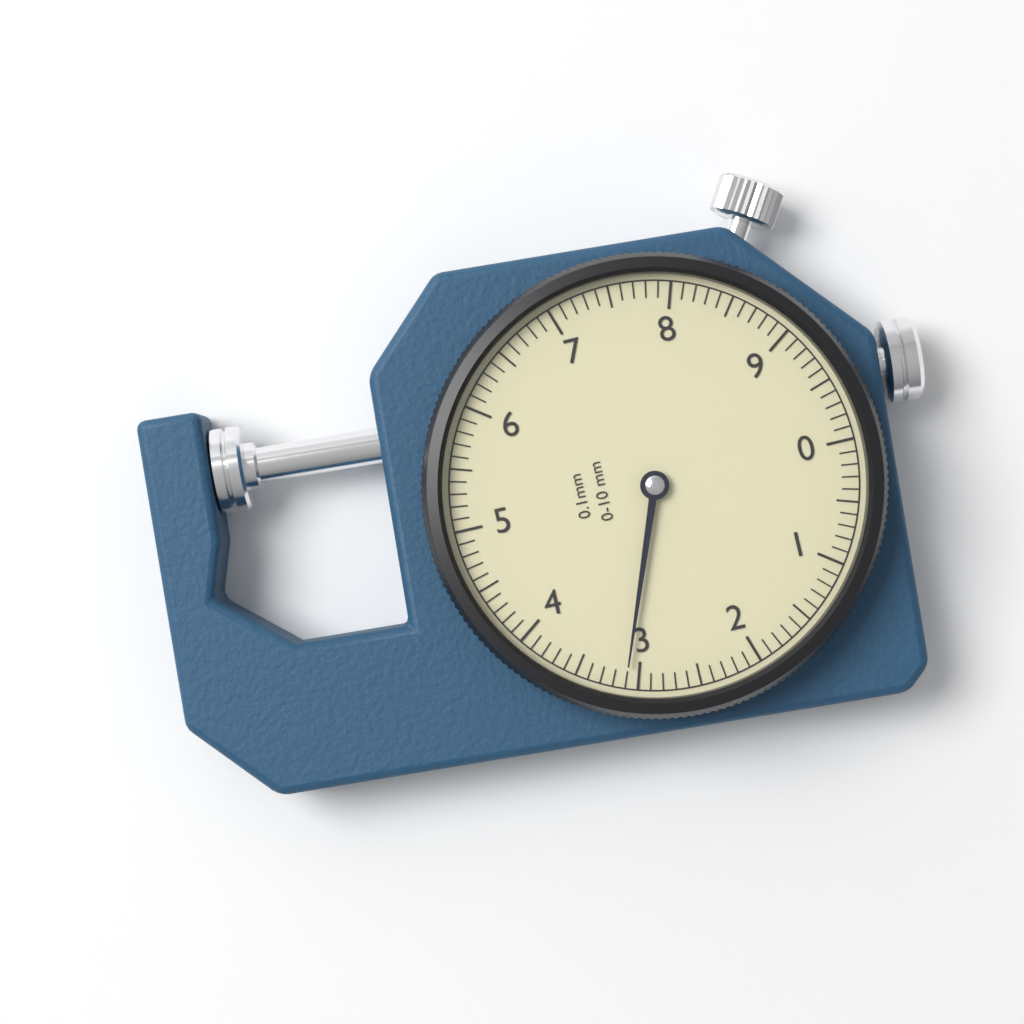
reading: 3.1 mm
